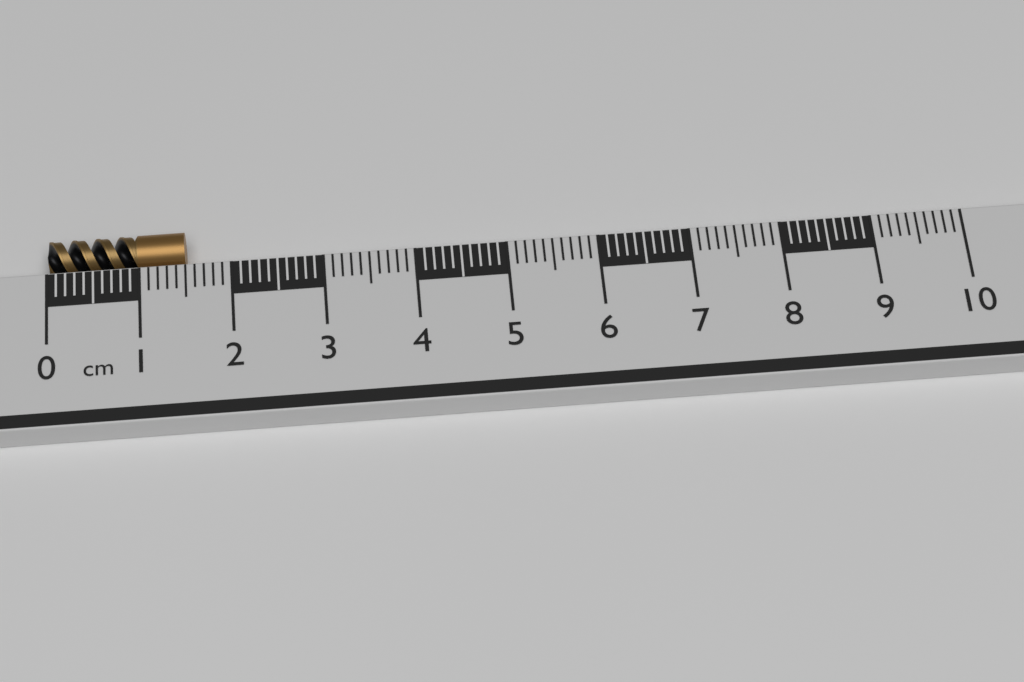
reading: 1.5 cm
